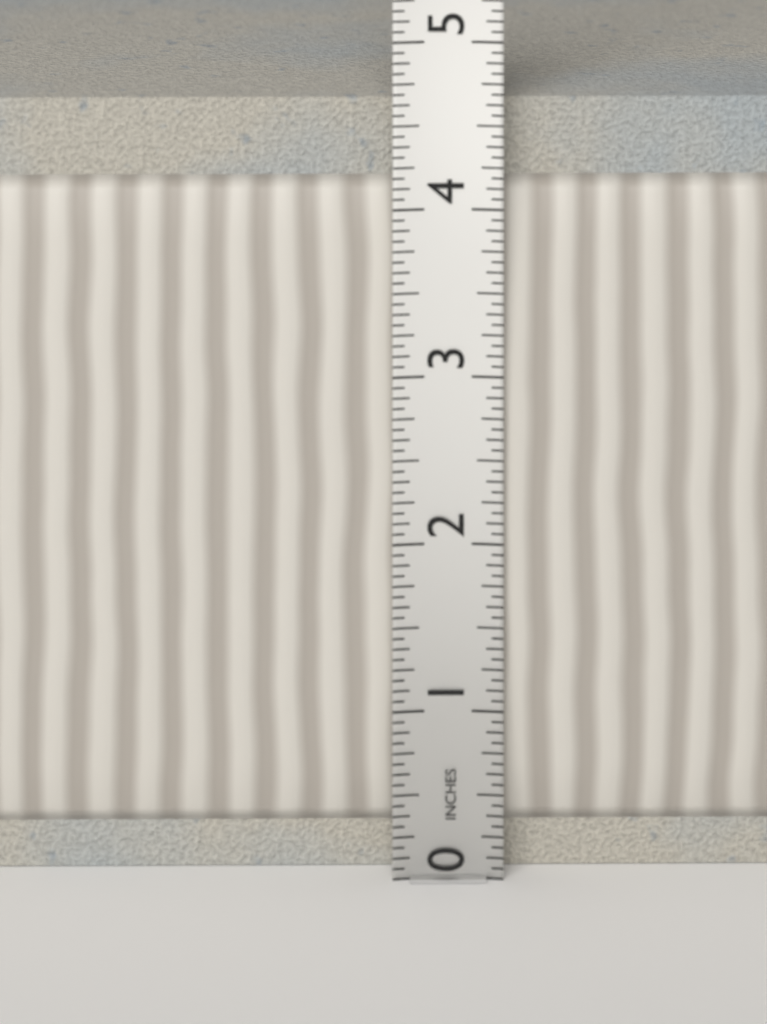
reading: 4.6250 in
